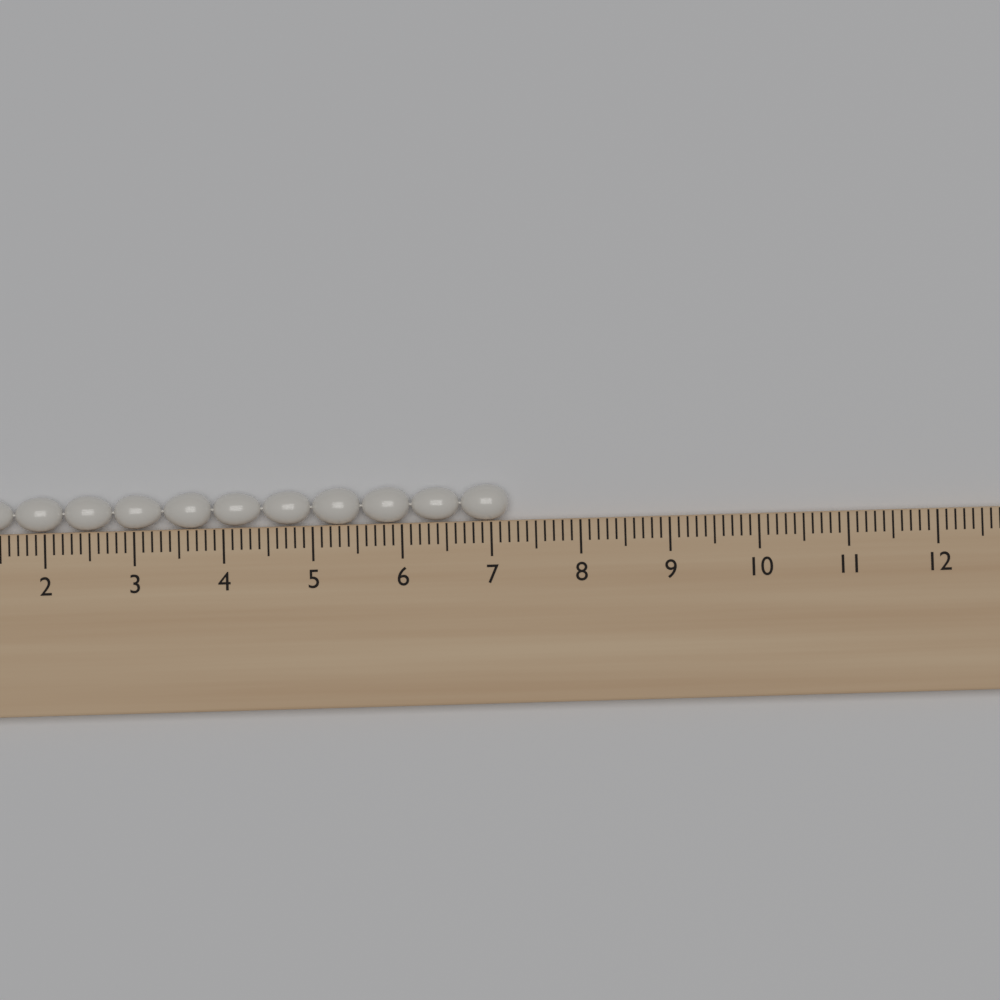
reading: 7.2 cm
